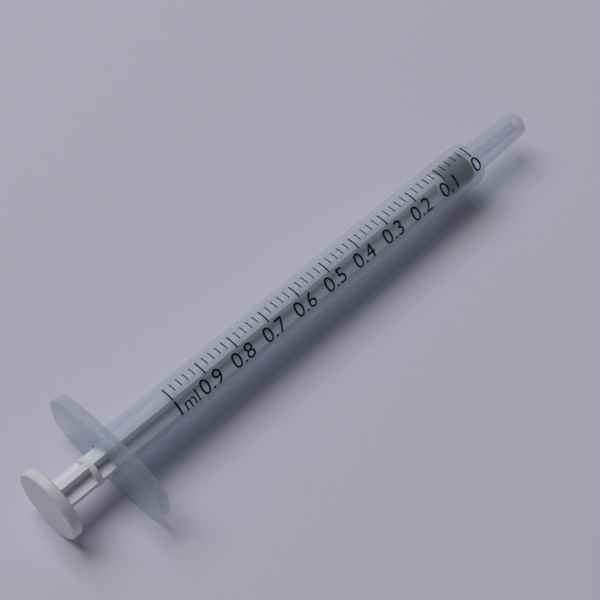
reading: 0.00 ml
